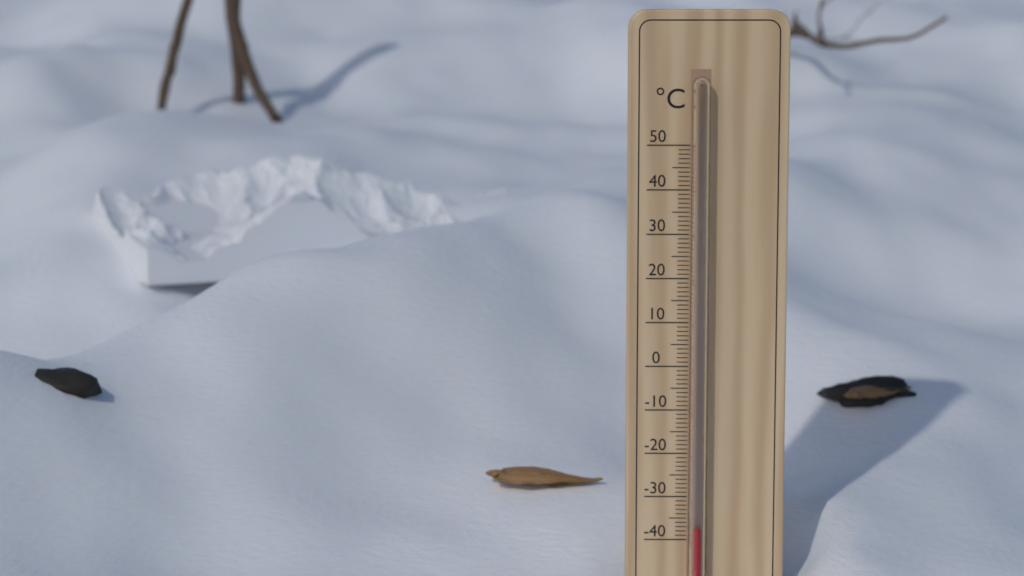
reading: -37 °C
